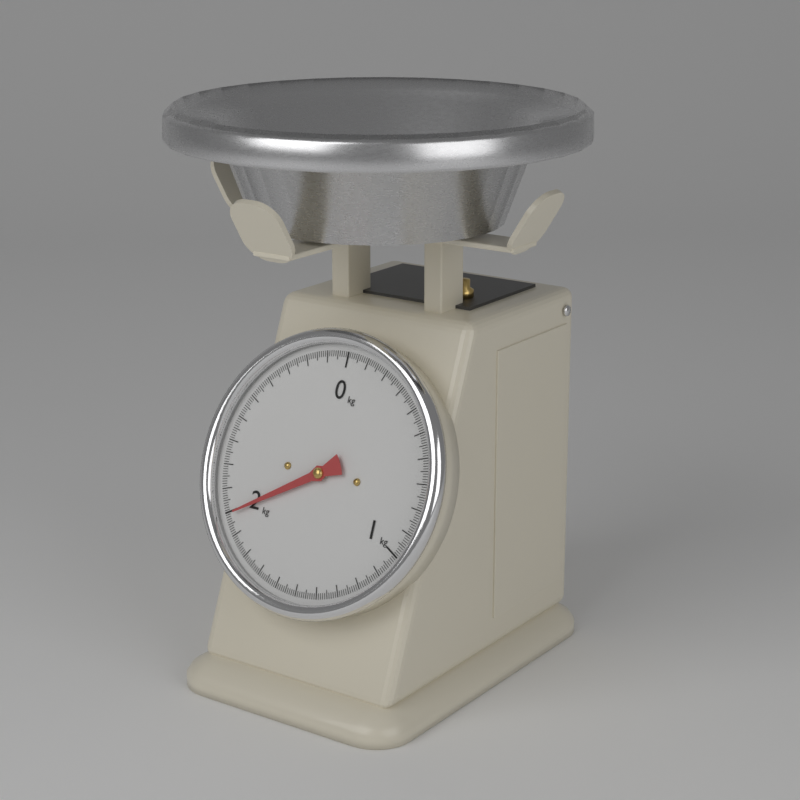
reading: 1.99 kg
